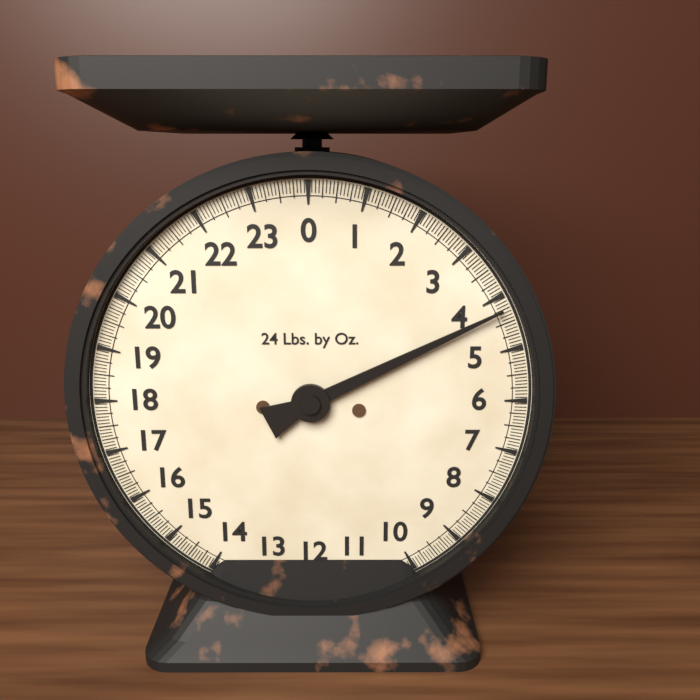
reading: 4.2500 lb
